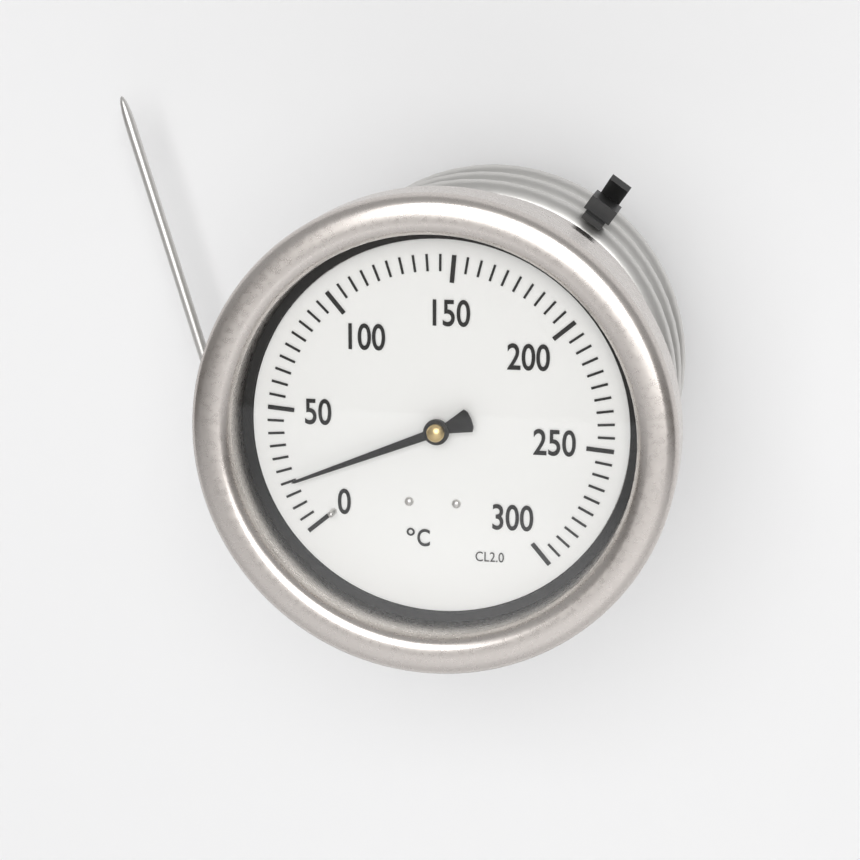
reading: 20 °C
